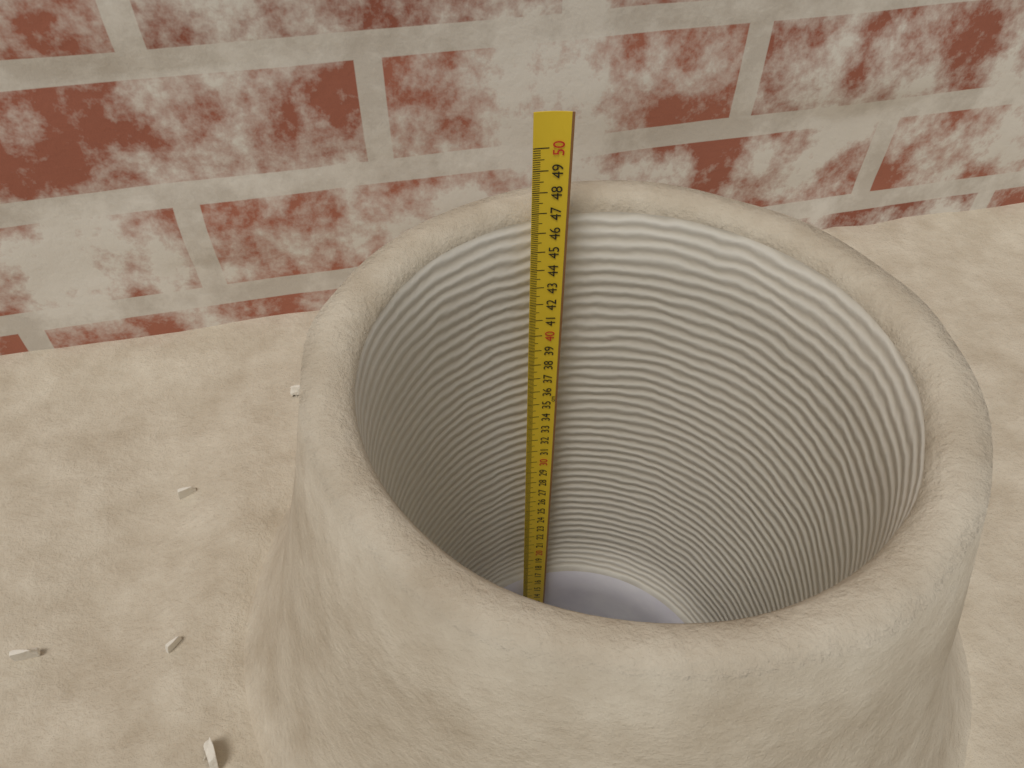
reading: 46.7 cm
